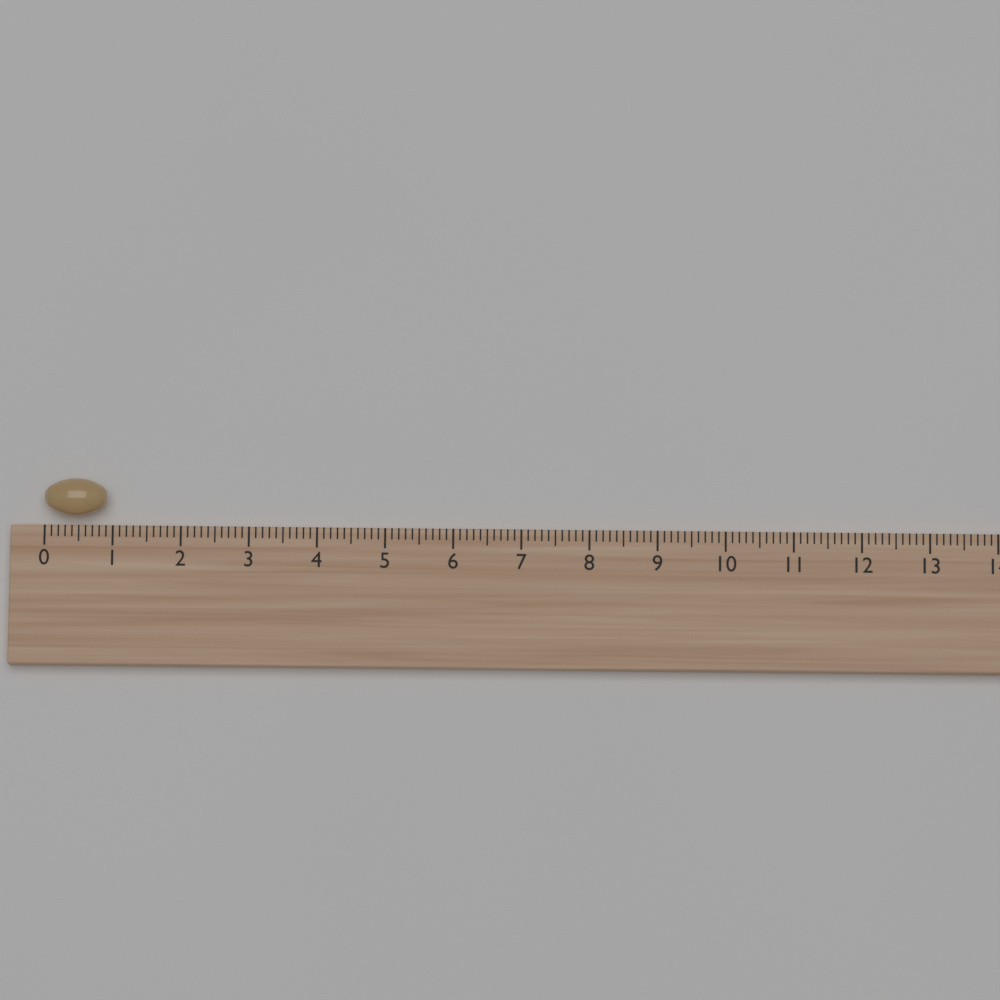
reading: 0.9 (no unit)
